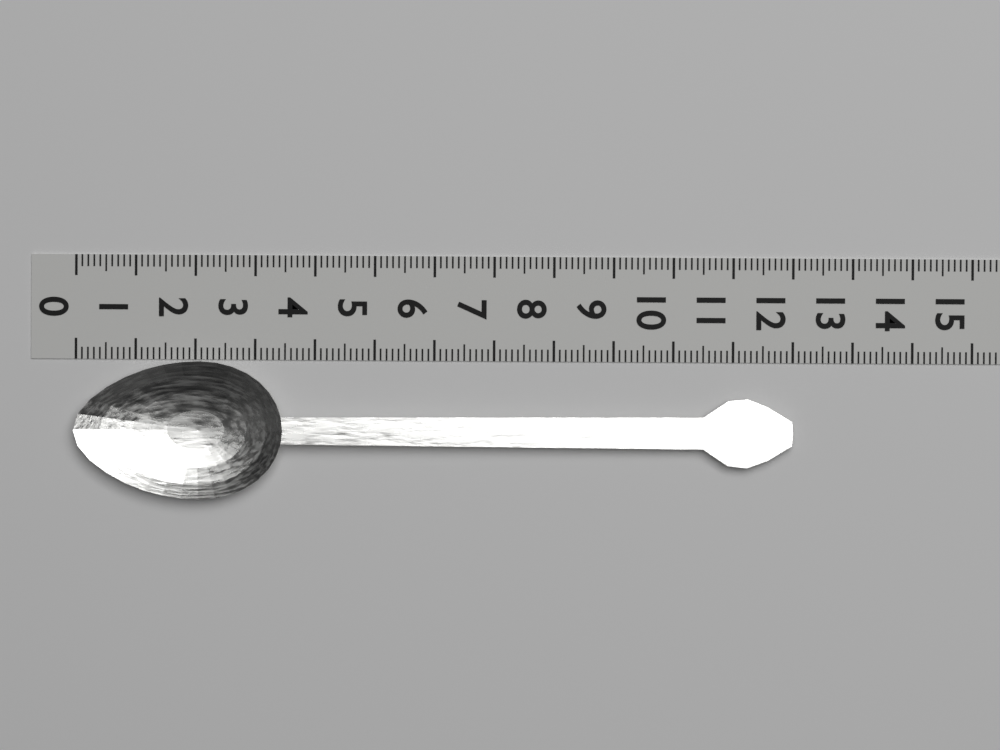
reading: 12.0 (no unit)
